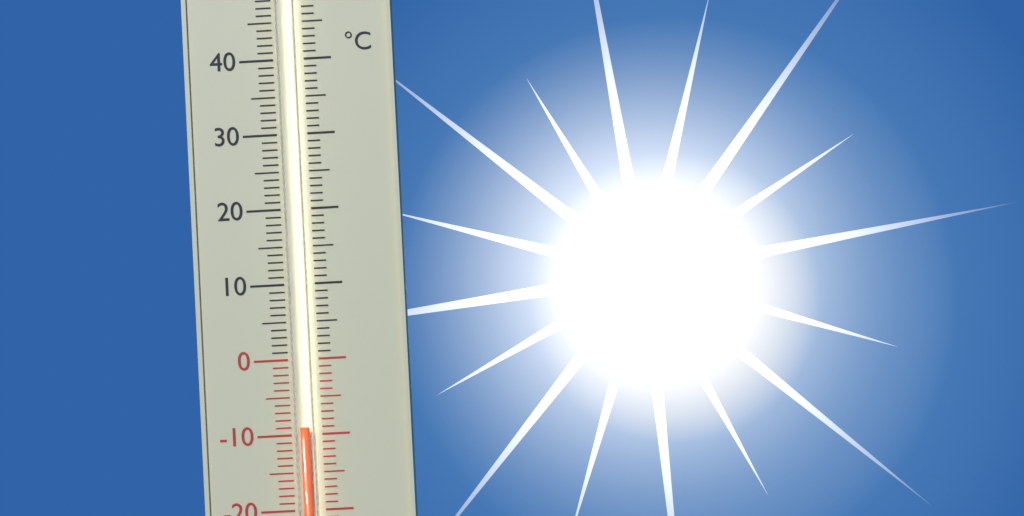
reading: -9 °C
